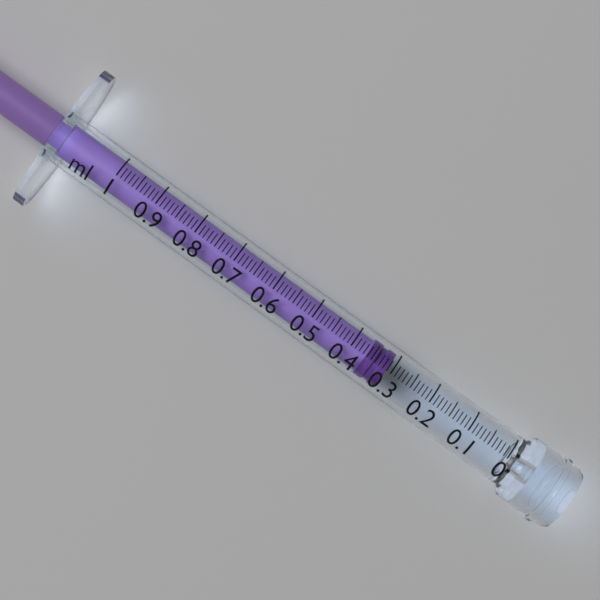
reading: 0.31 ml
